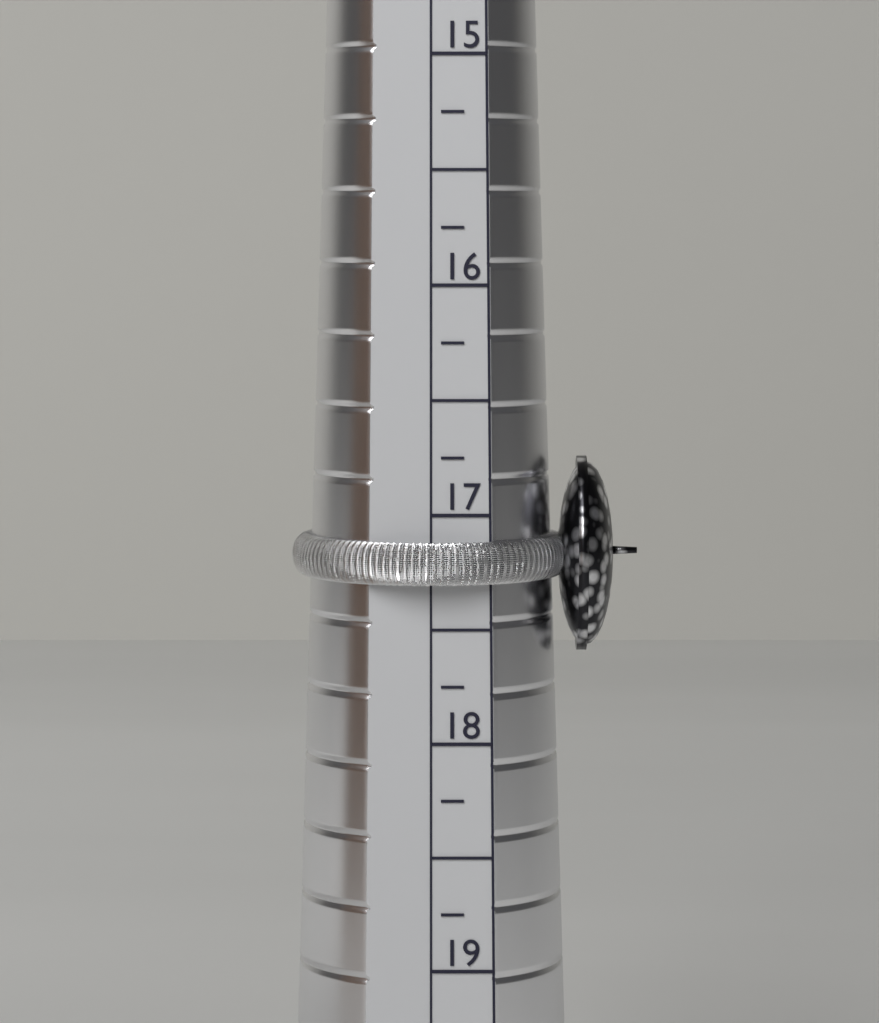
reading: 17.30 (no unit)
